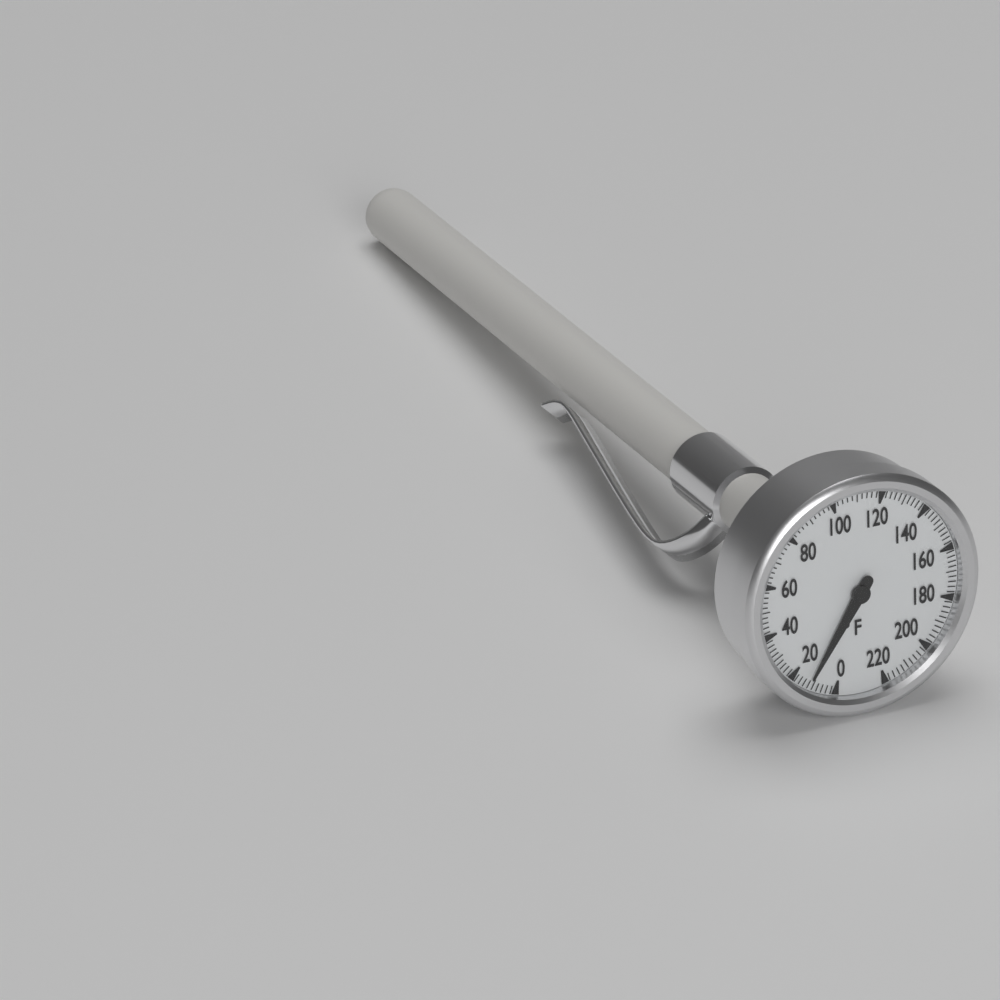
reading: 12 °F
